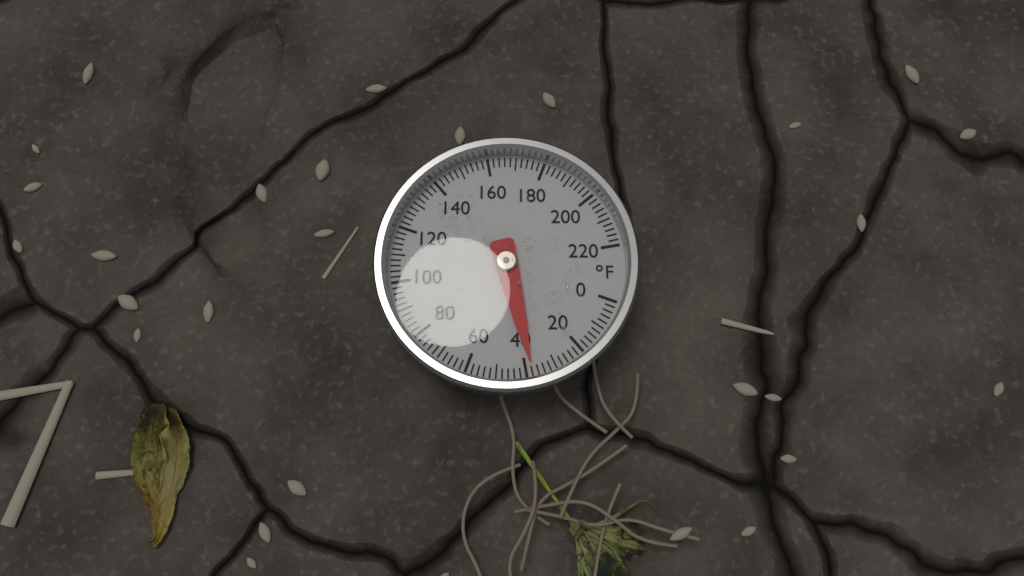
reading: 38 °F
